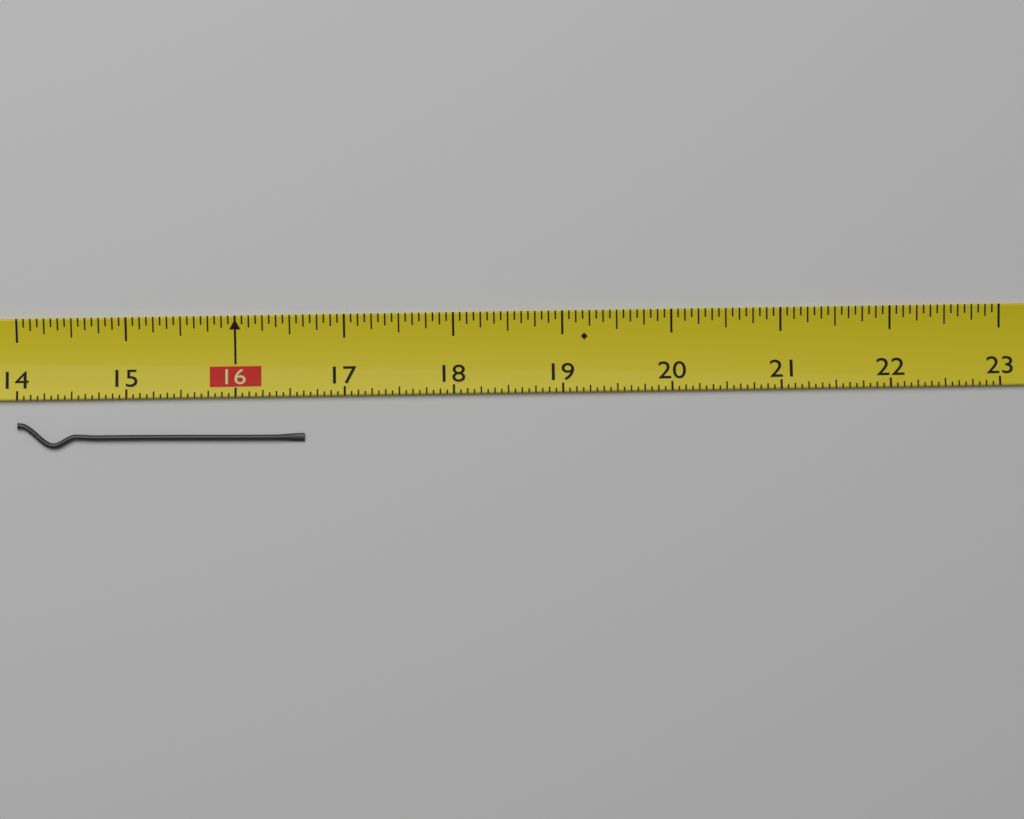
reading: 16.6250 (no unit)
